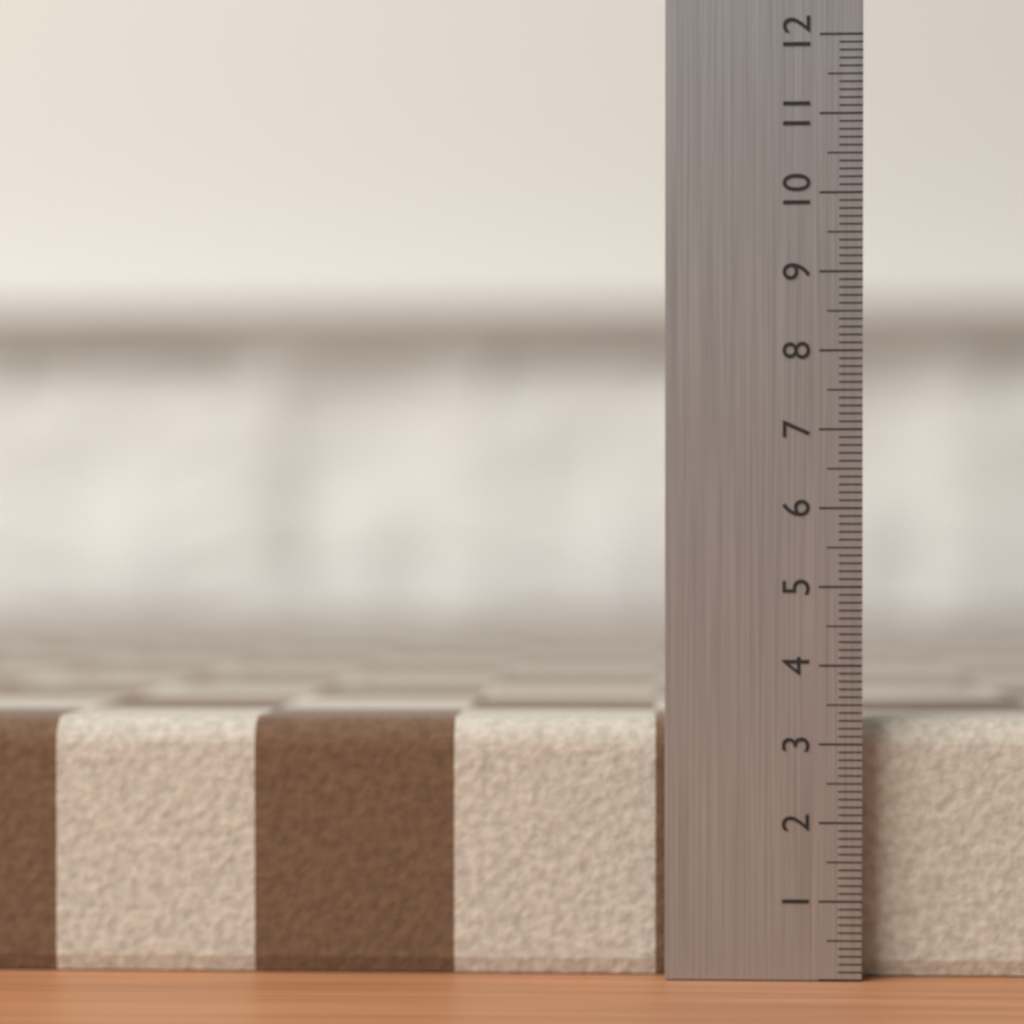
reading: 3.3 (no unit)
